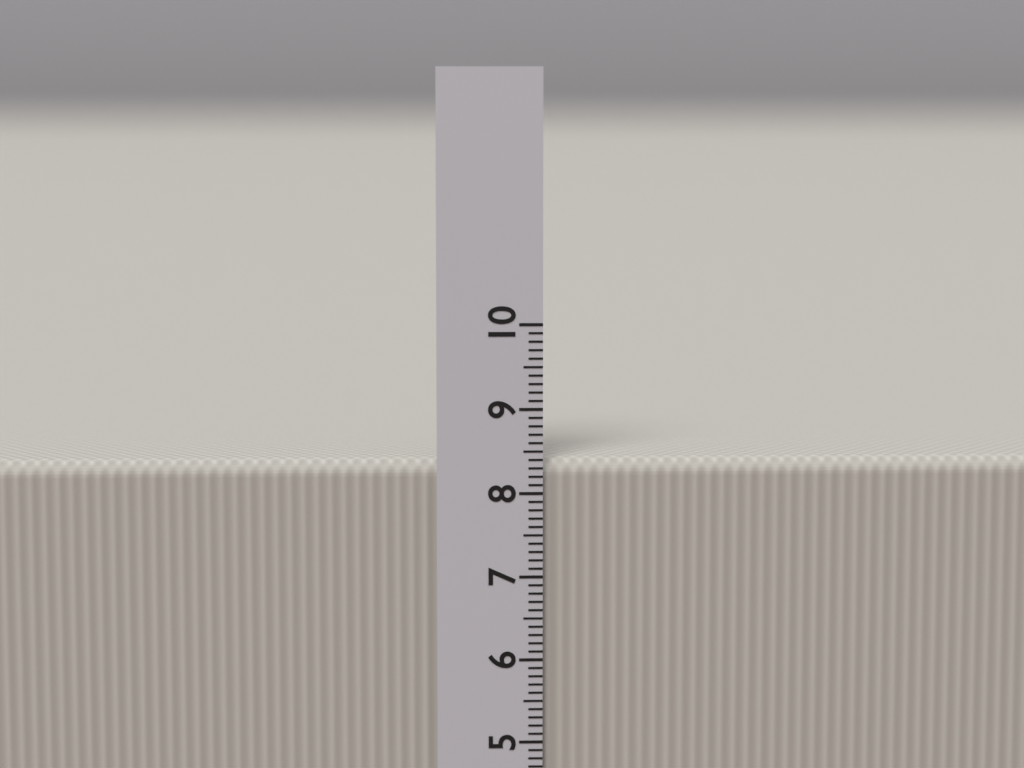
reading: 8.4 cm
